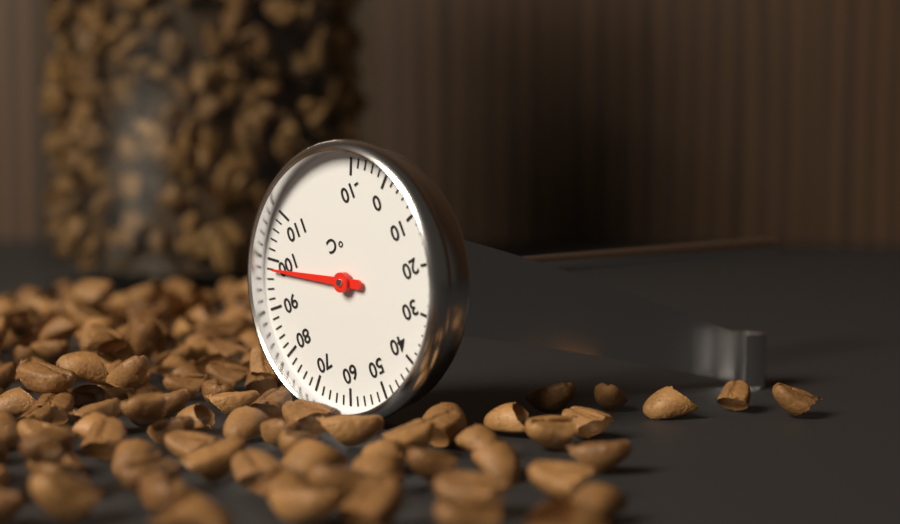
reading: 98 °C
